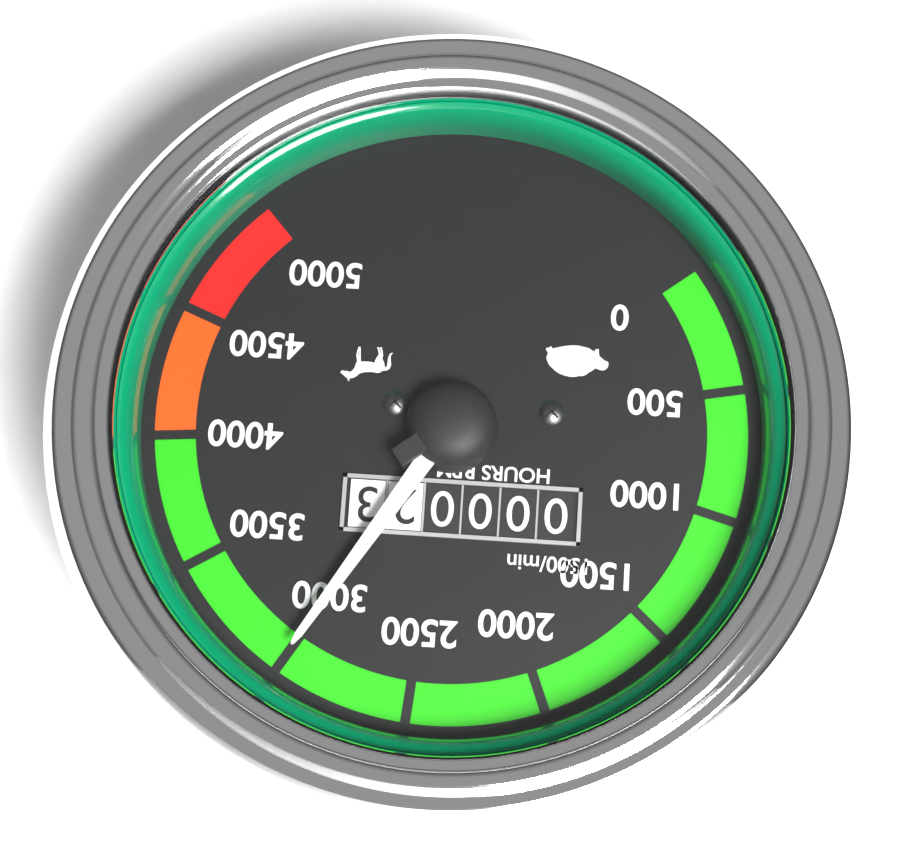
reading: 3000 RPM
